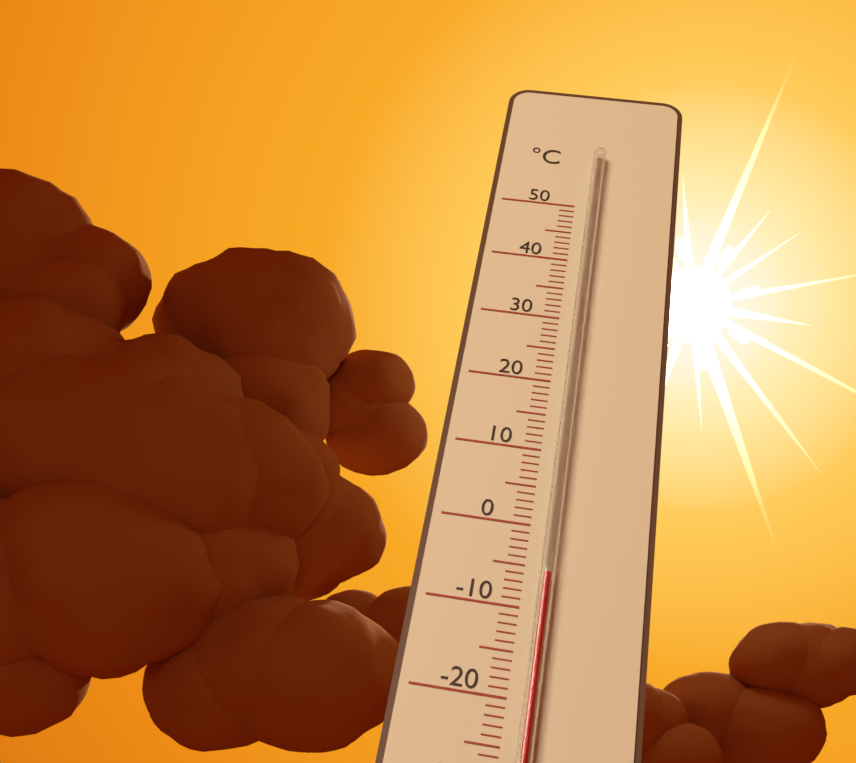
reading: -6 °C
